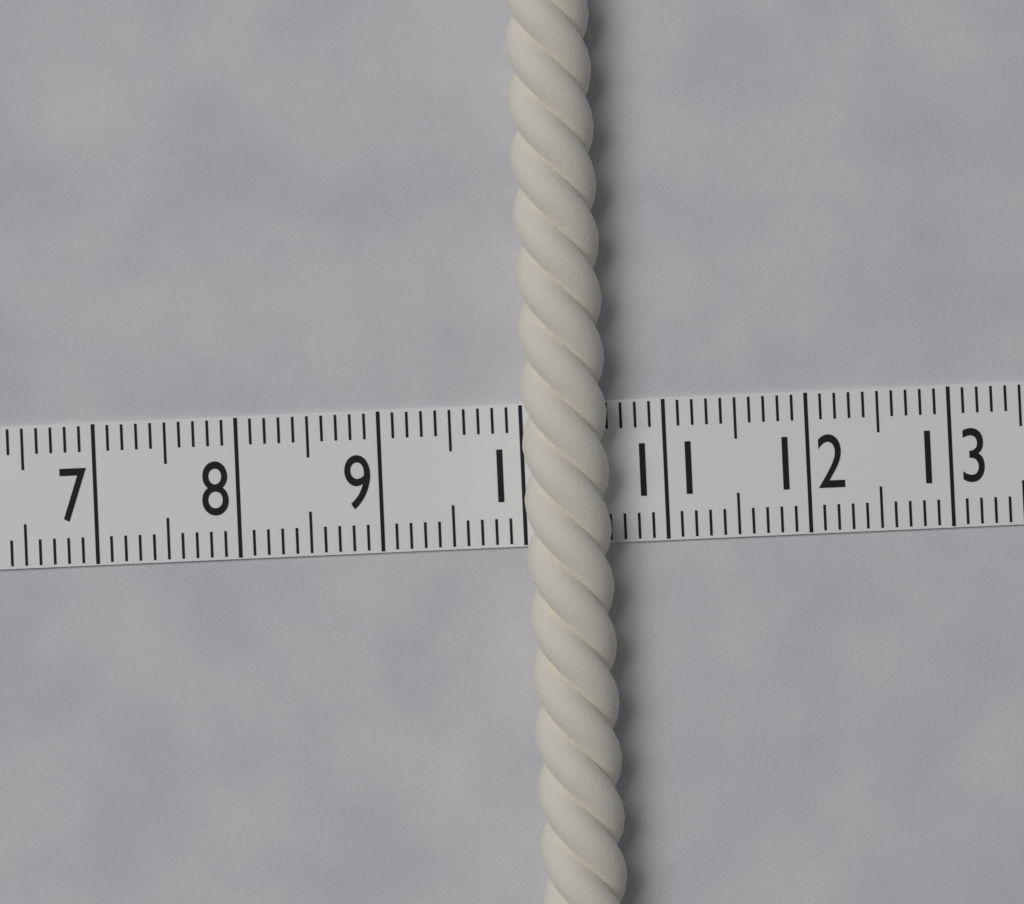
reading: 10.6 (no unit)
